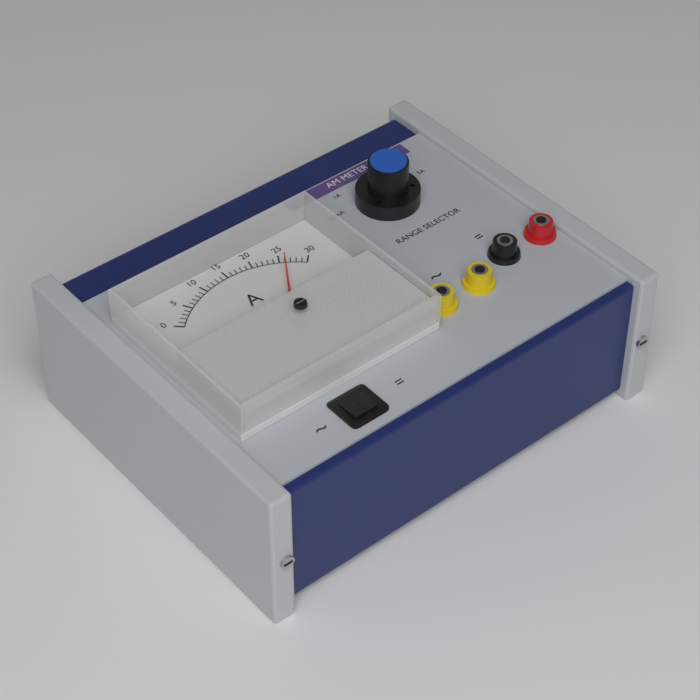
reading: 26 A
